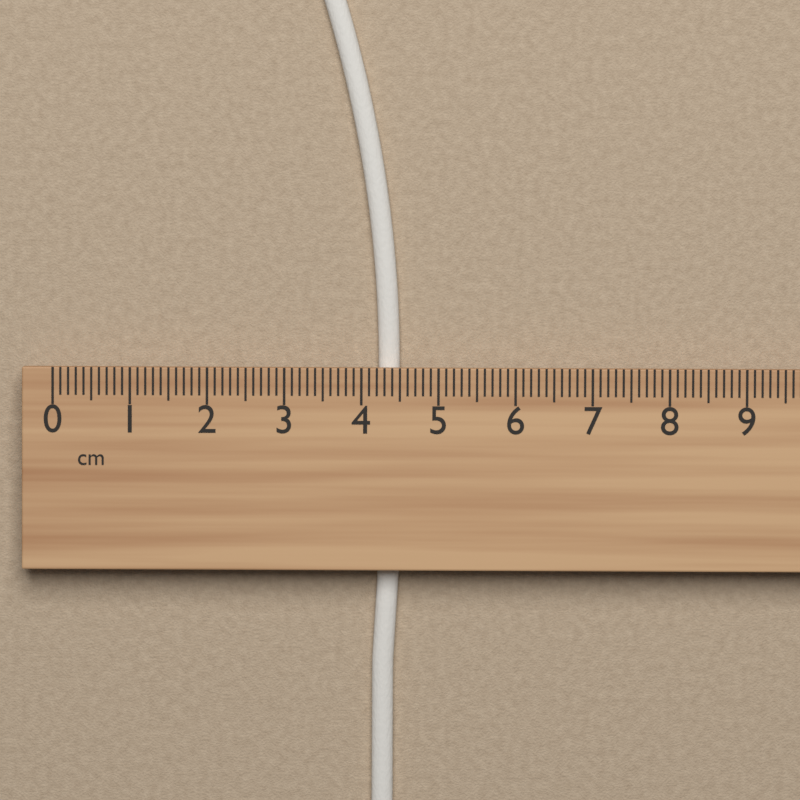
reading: 4.5 cm
